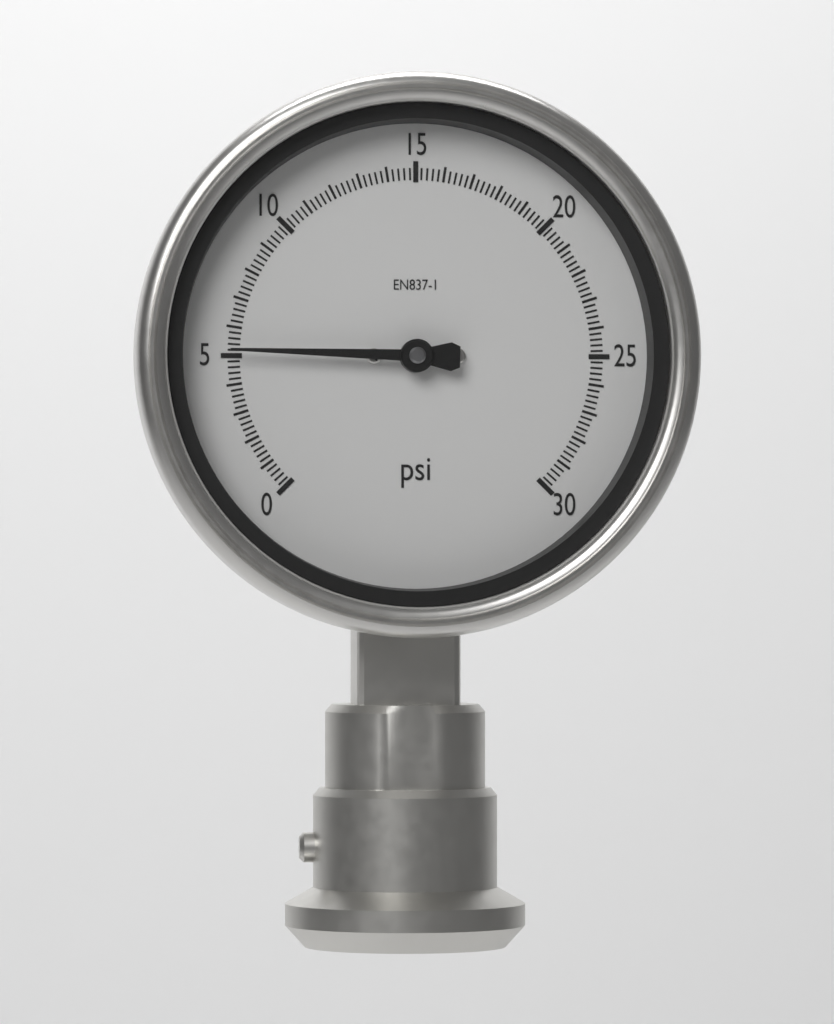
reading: 5.2 psi
